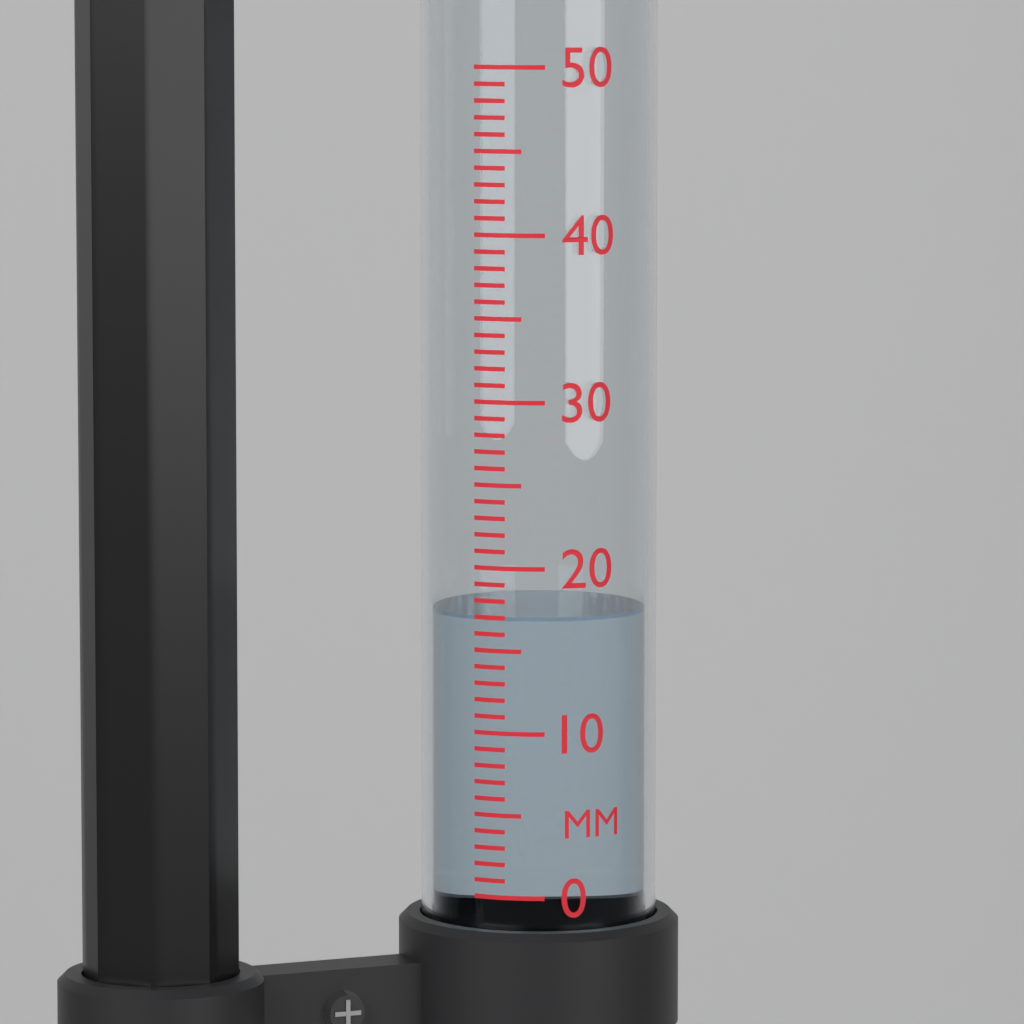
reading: 17 mm
